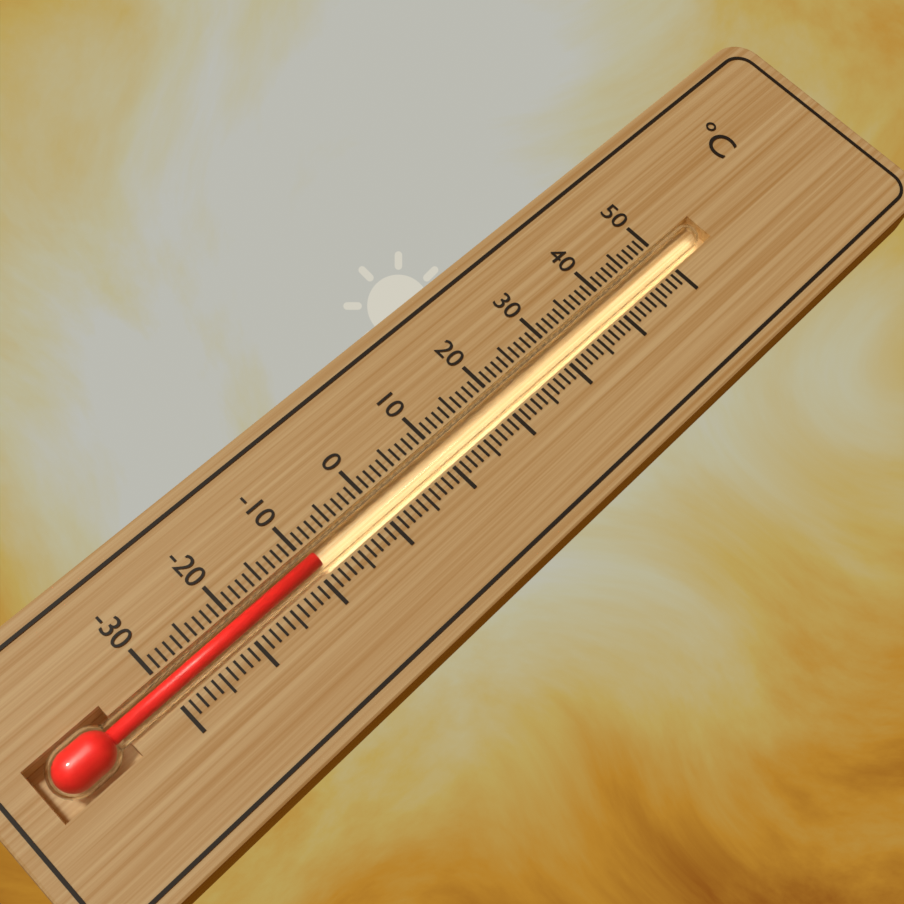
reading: -9 °C
